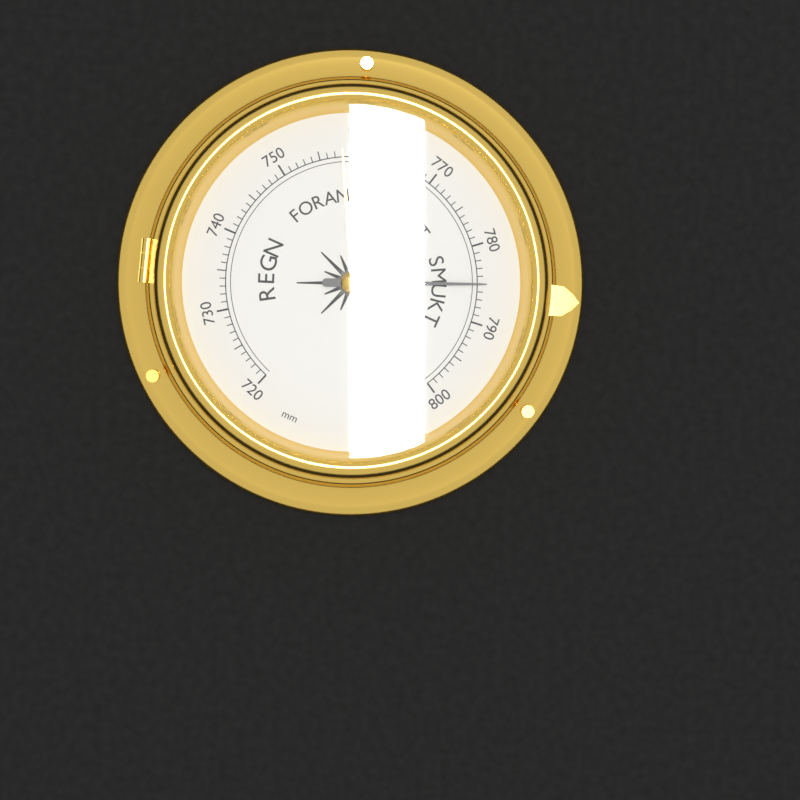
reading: 785 mm
